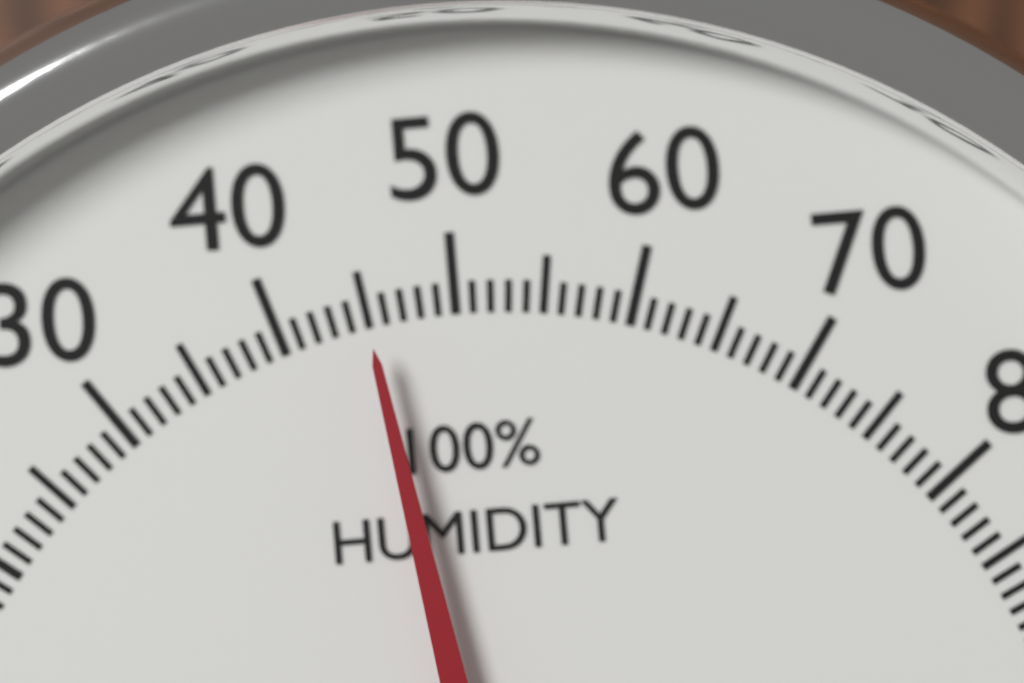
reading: 45 %
